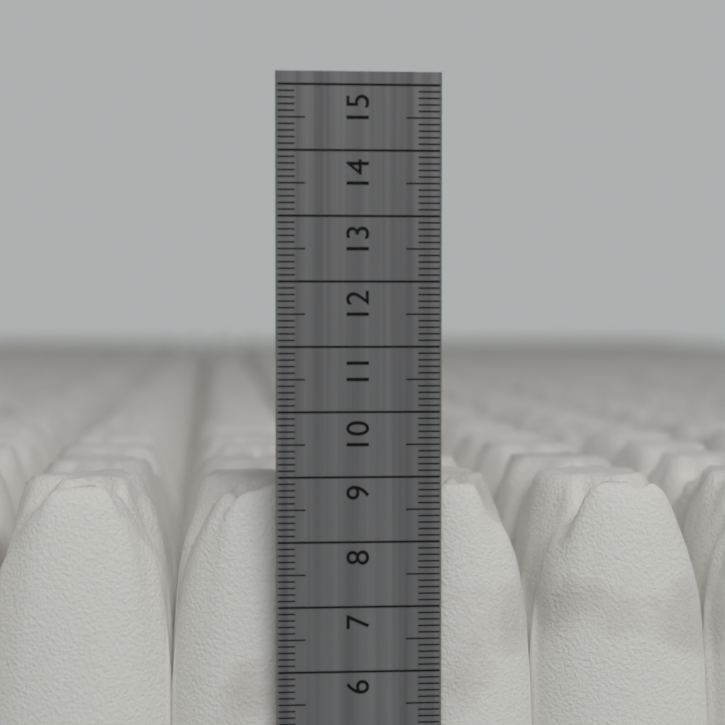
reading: 8.8 cm
